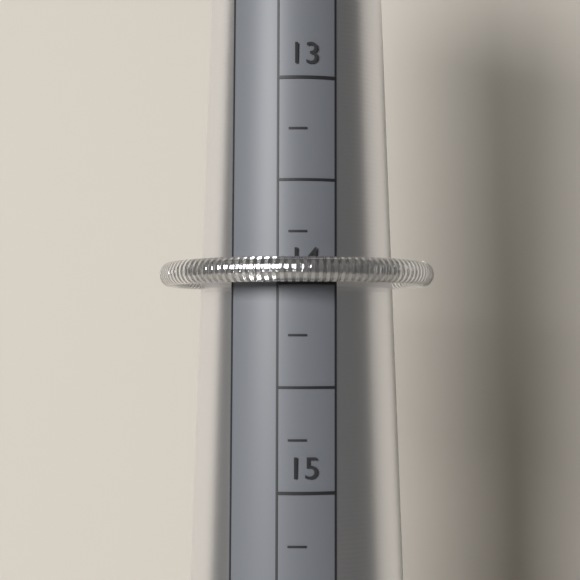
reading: 14.00 mm
